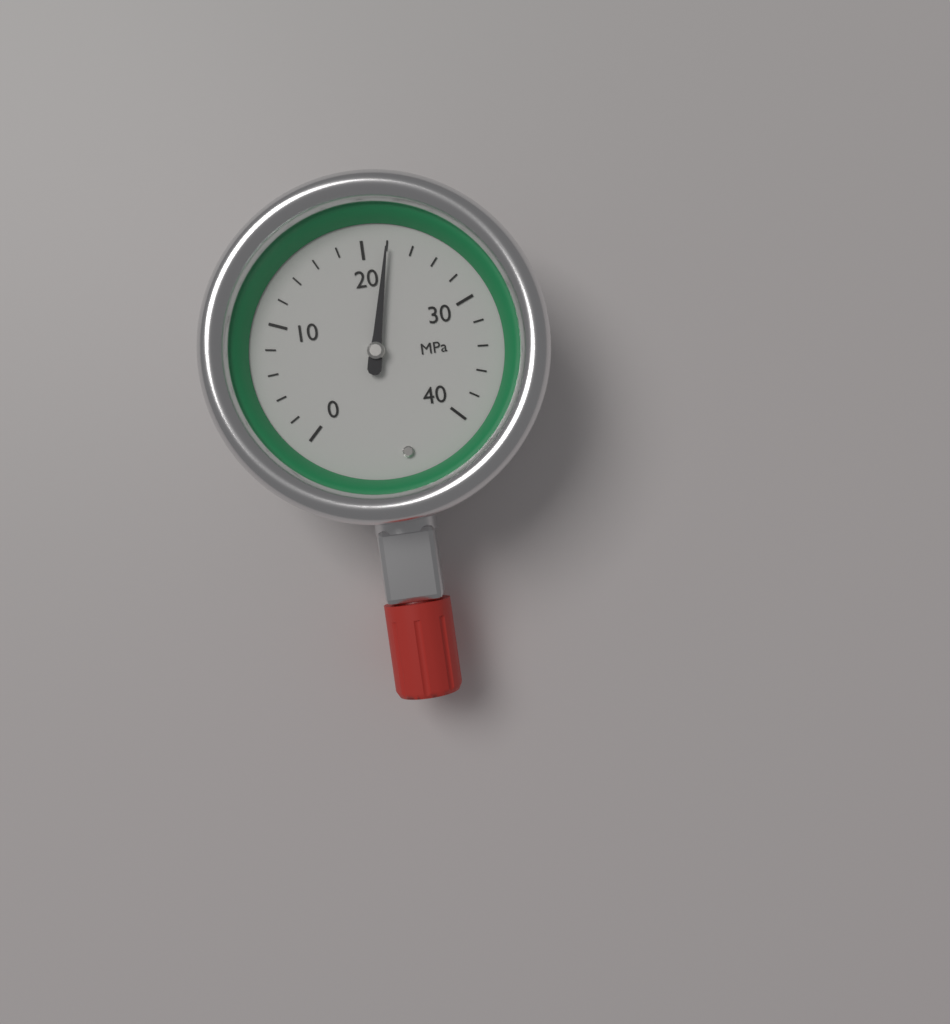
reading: 22 MPa
